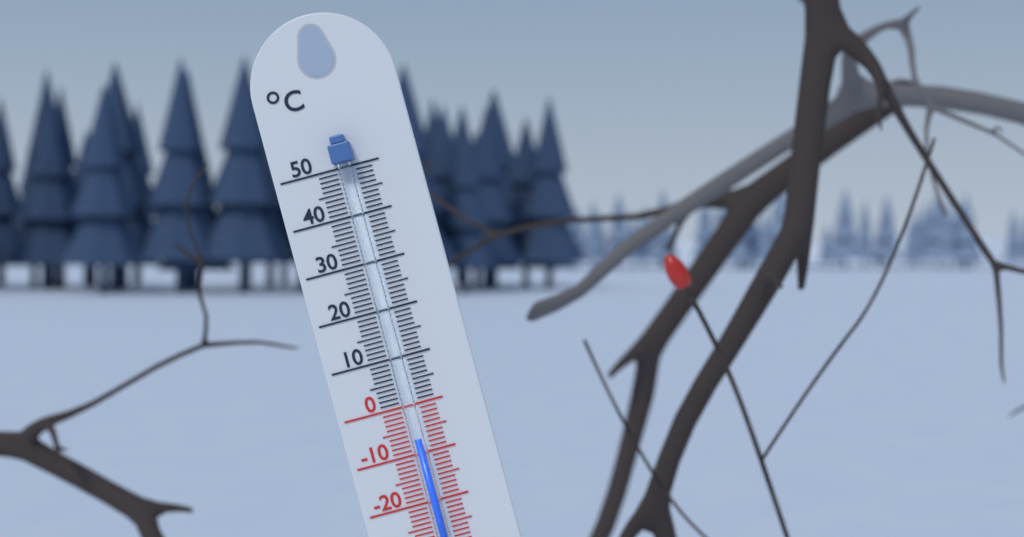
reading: -7 °C
